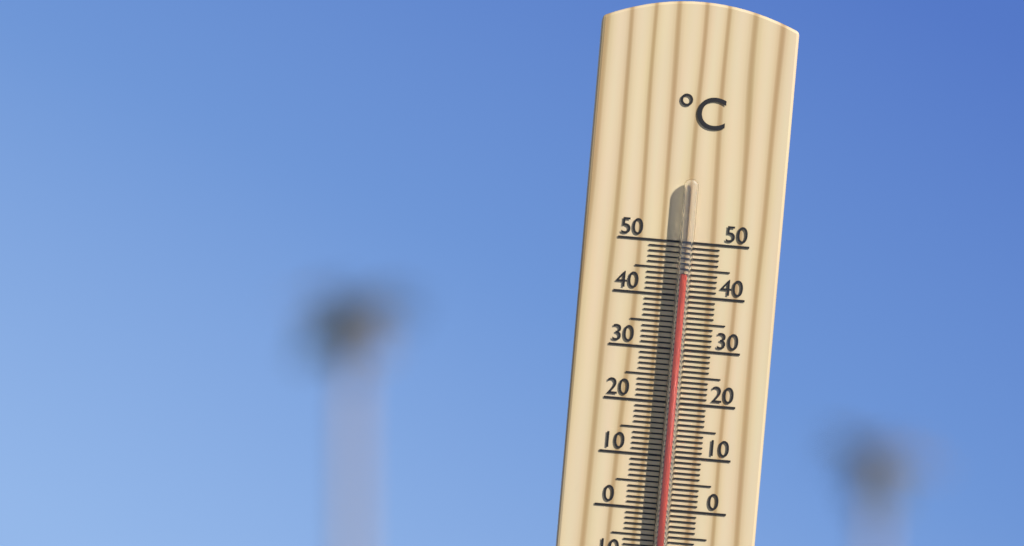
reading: 44 °C
